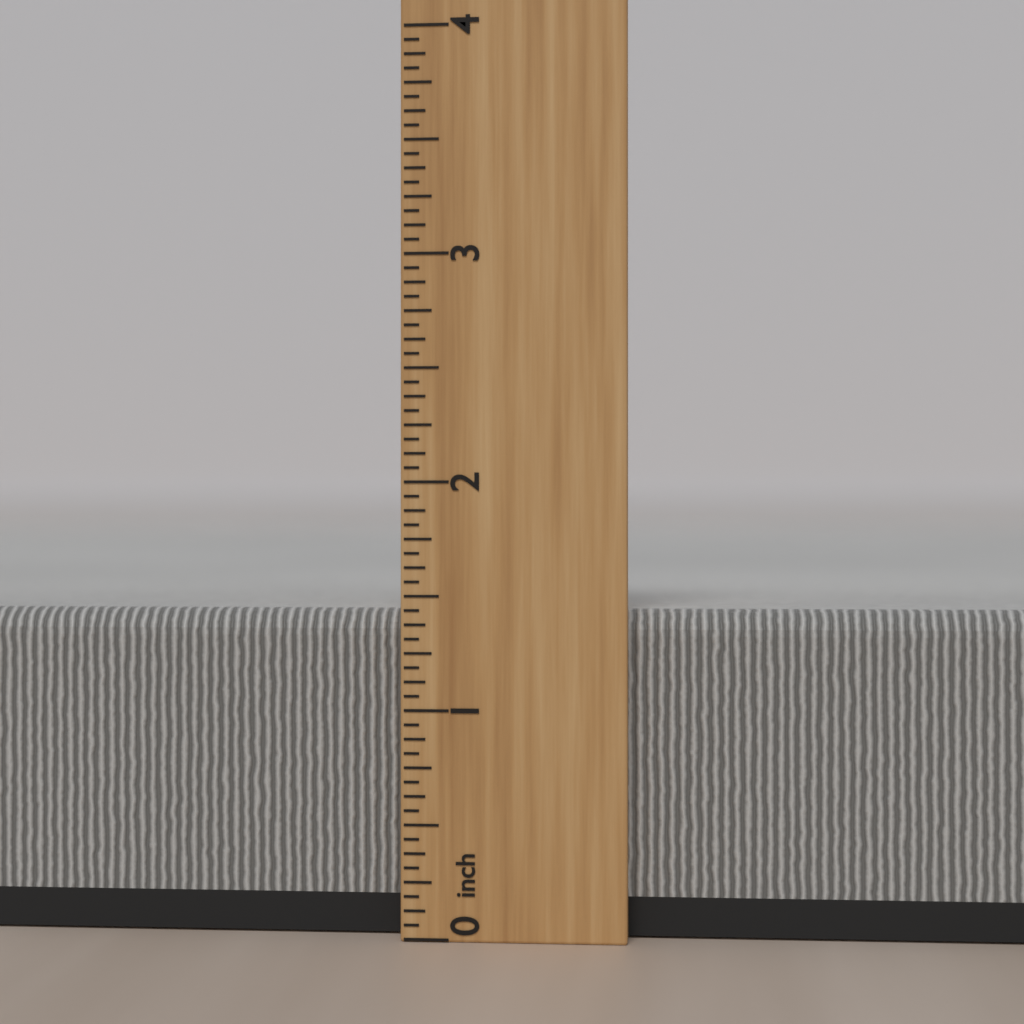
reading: 1.4375 inch
